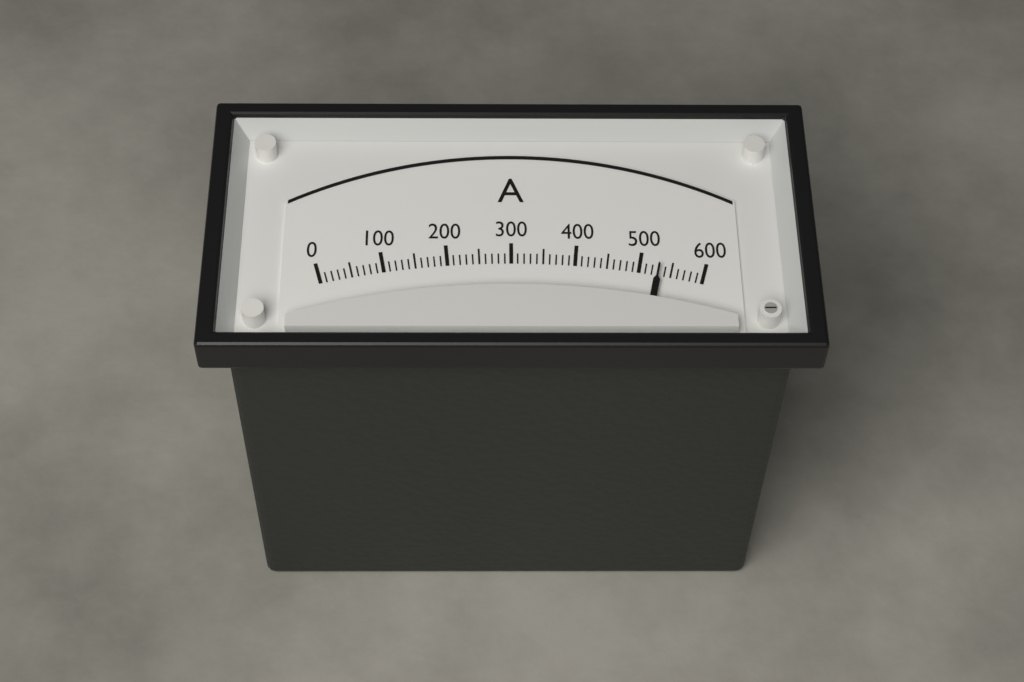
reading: 530 A
